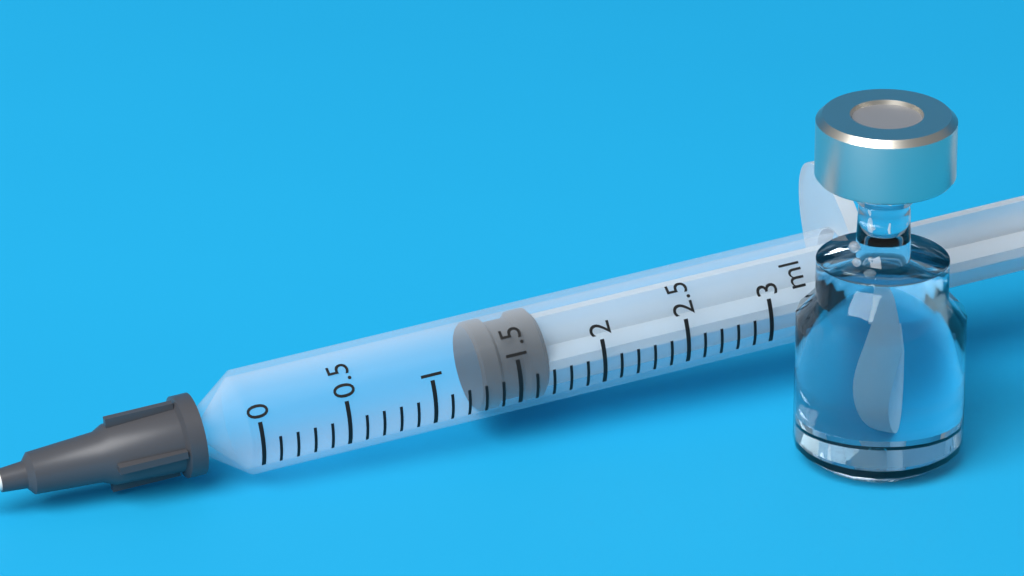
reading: 1.3 ml
